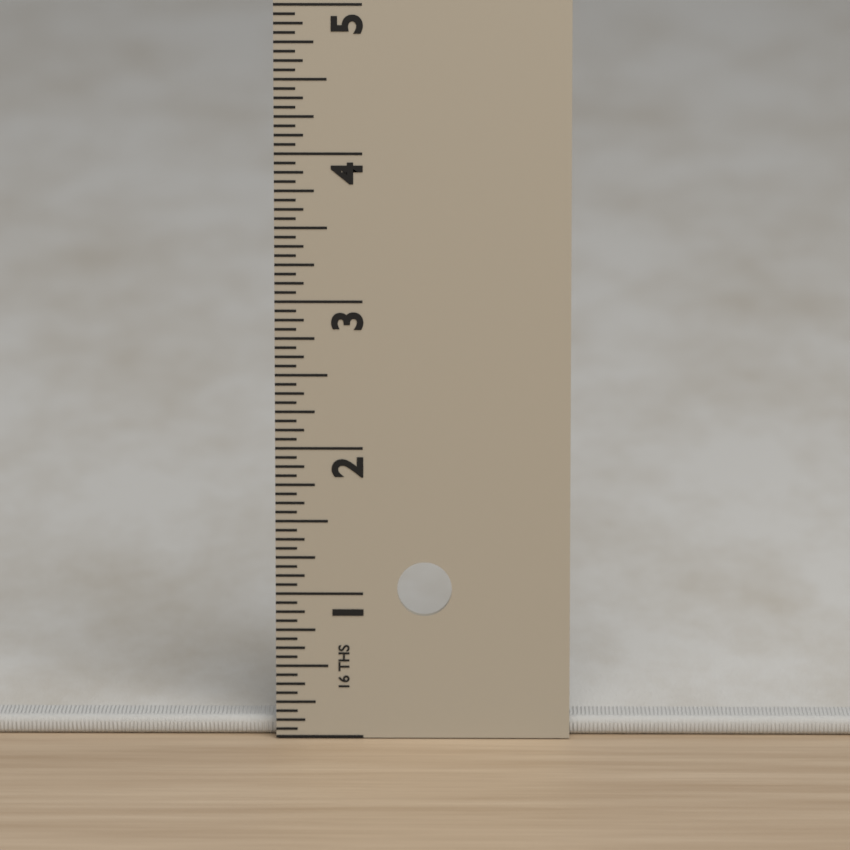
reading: 0.1250 in
